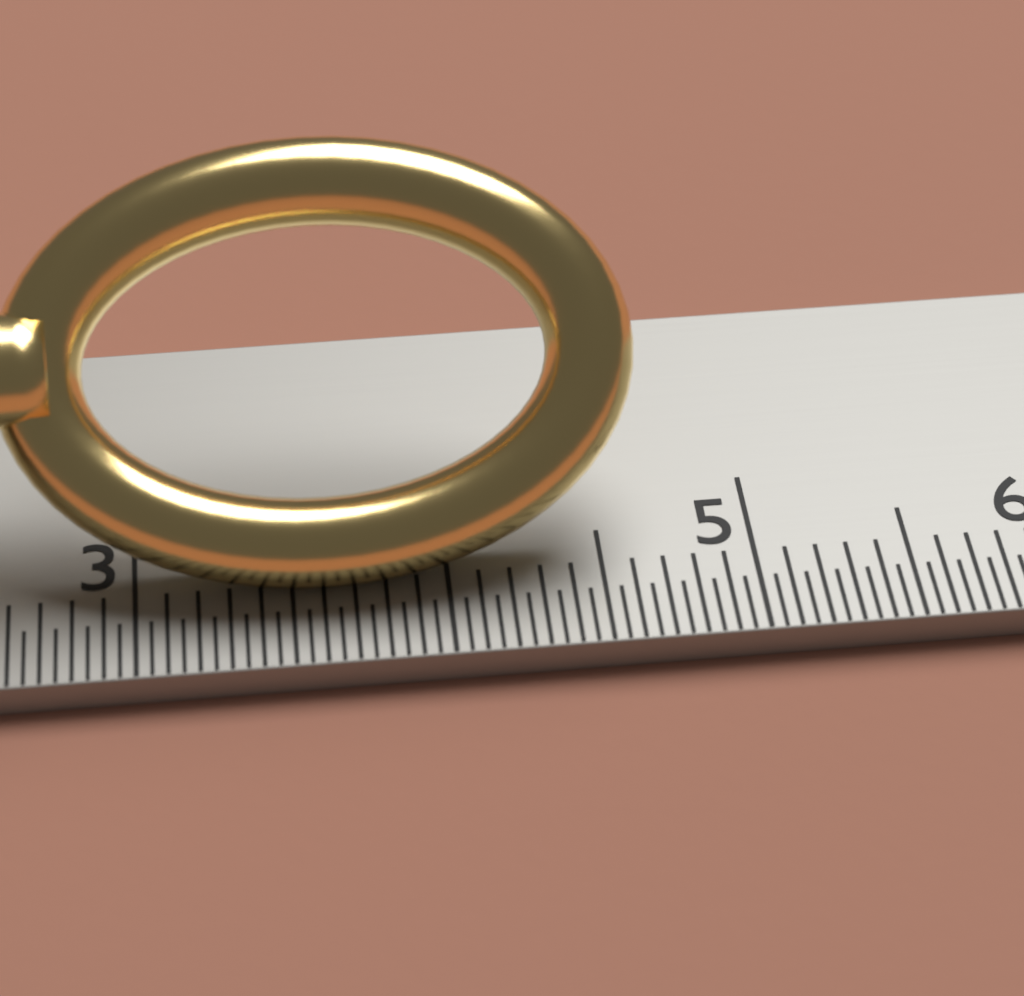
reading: 4.65 cm
